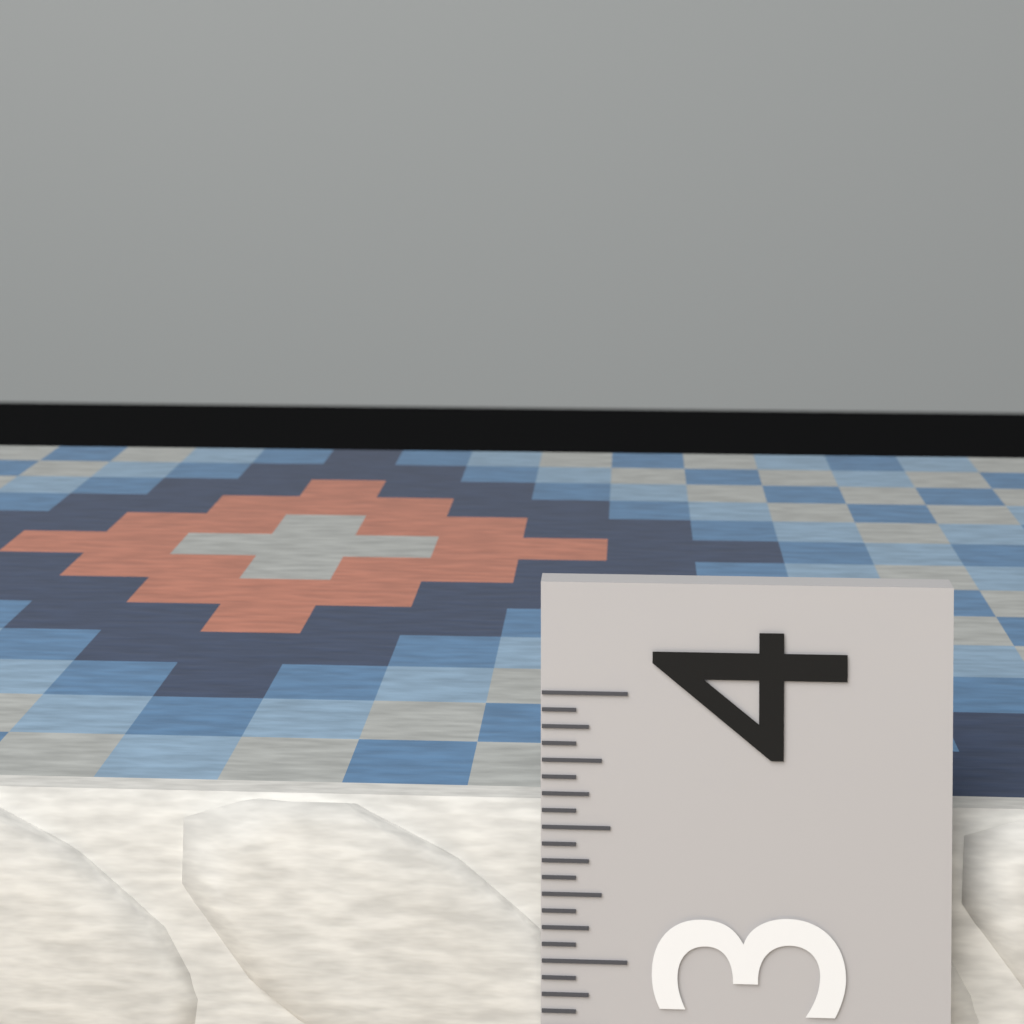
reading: 3.5000 (no unit)
